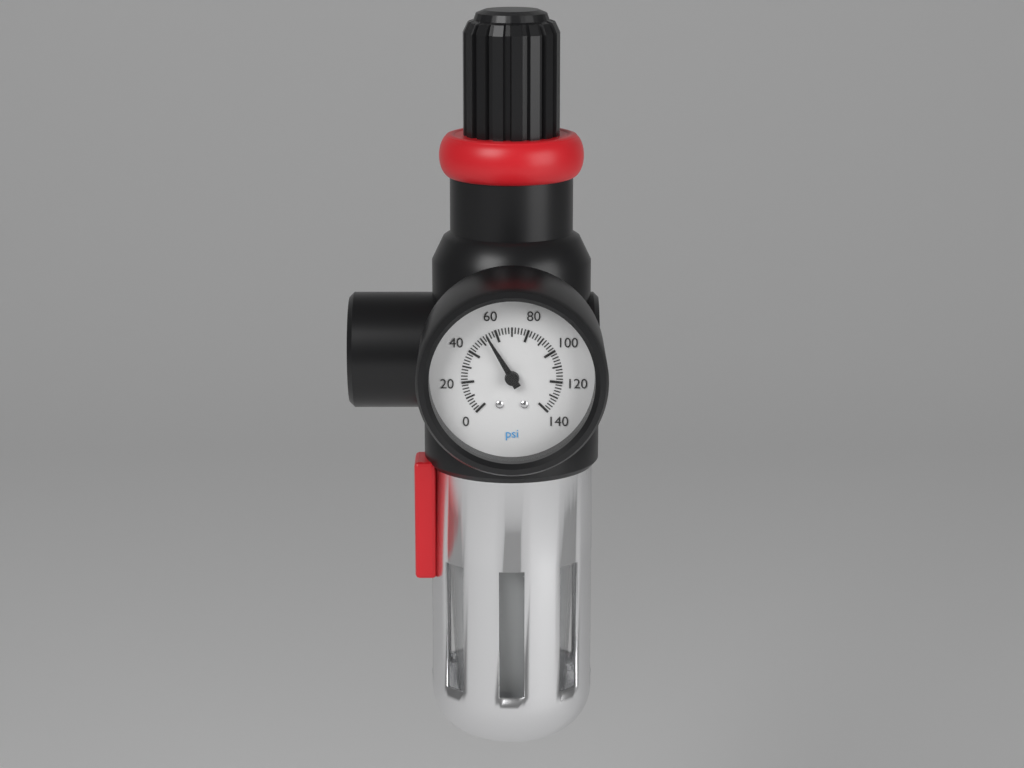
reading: 54 psi
